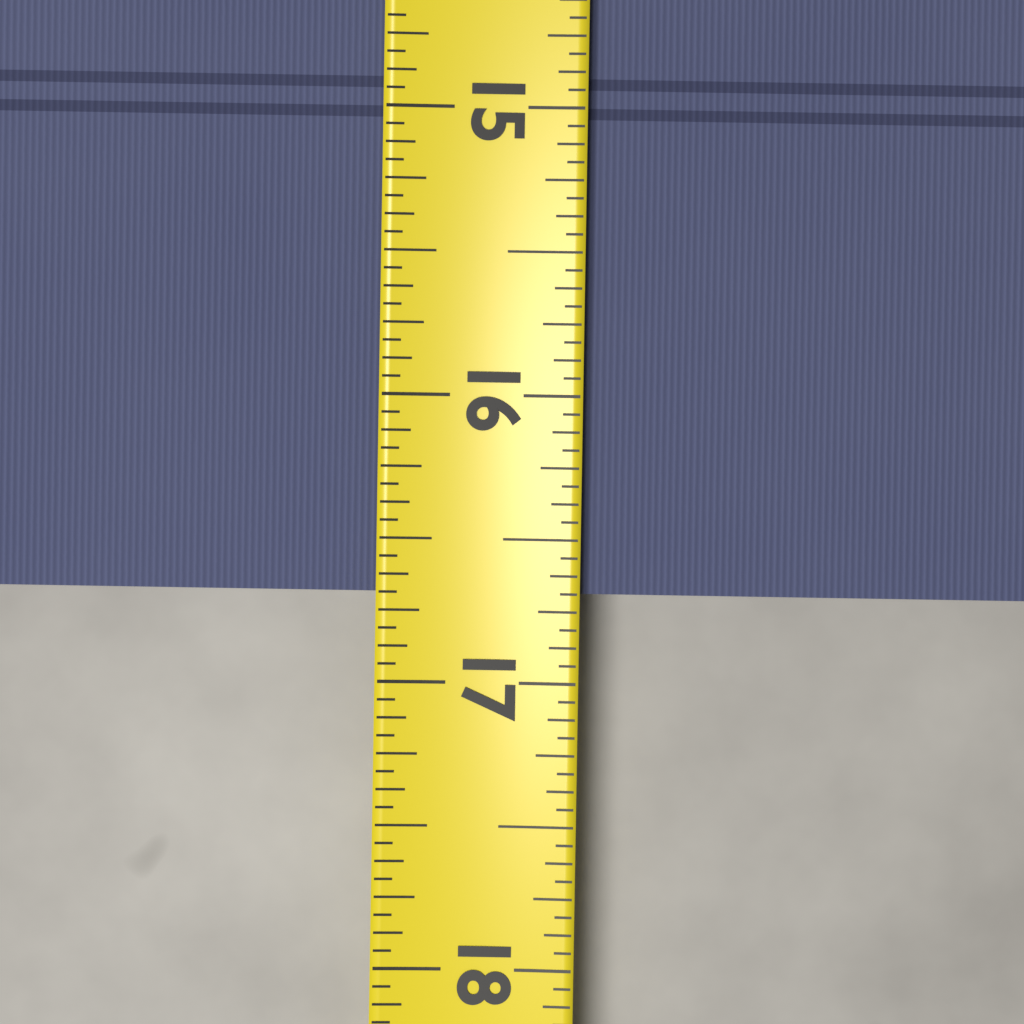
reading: 16.6875 (no unit)
